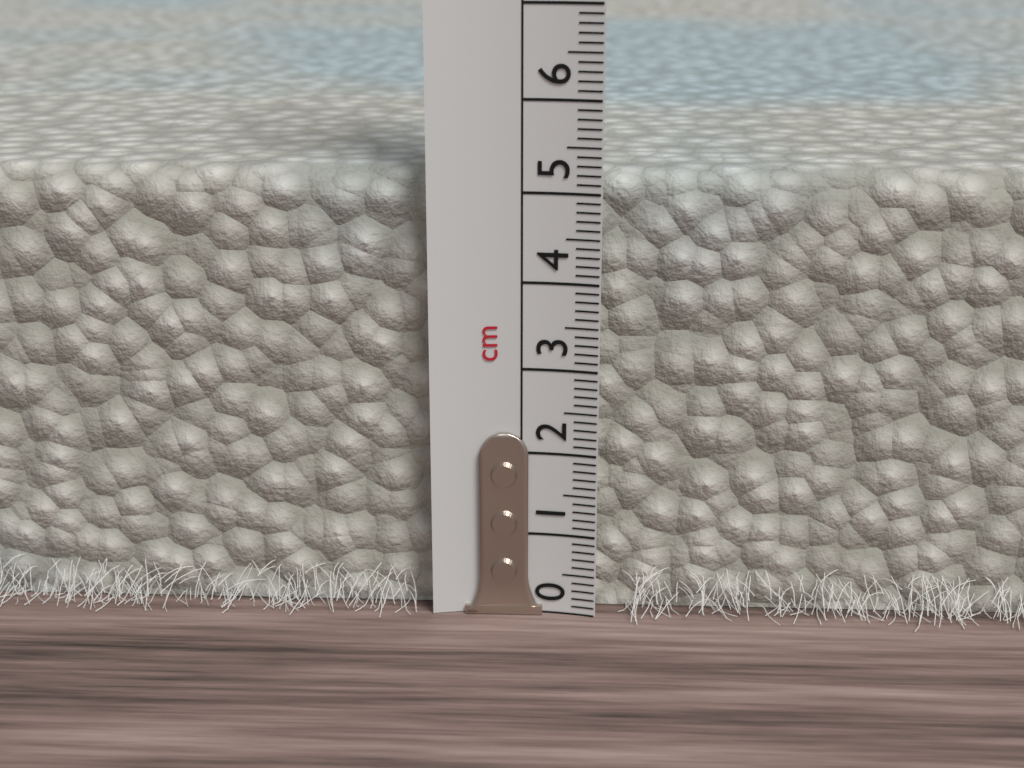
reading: 5.2 cm
